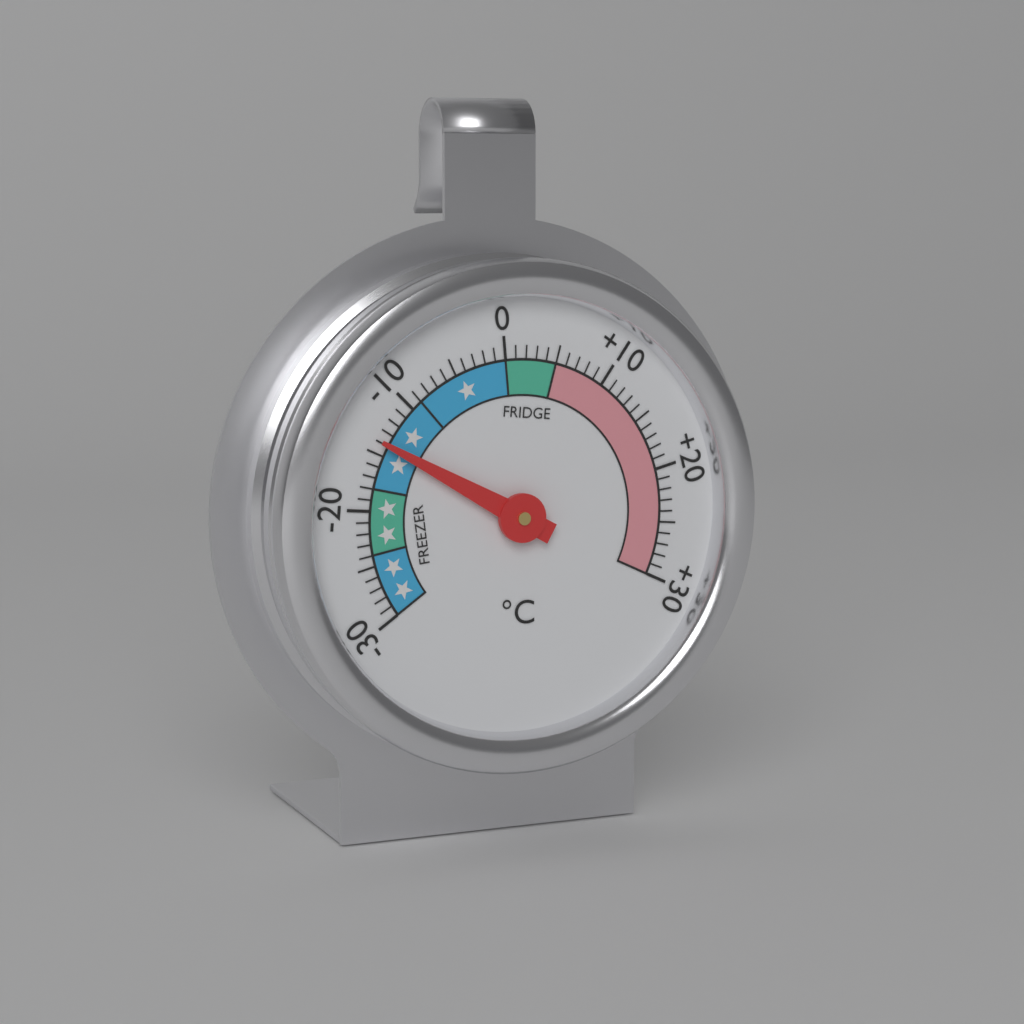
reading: -14 °C
